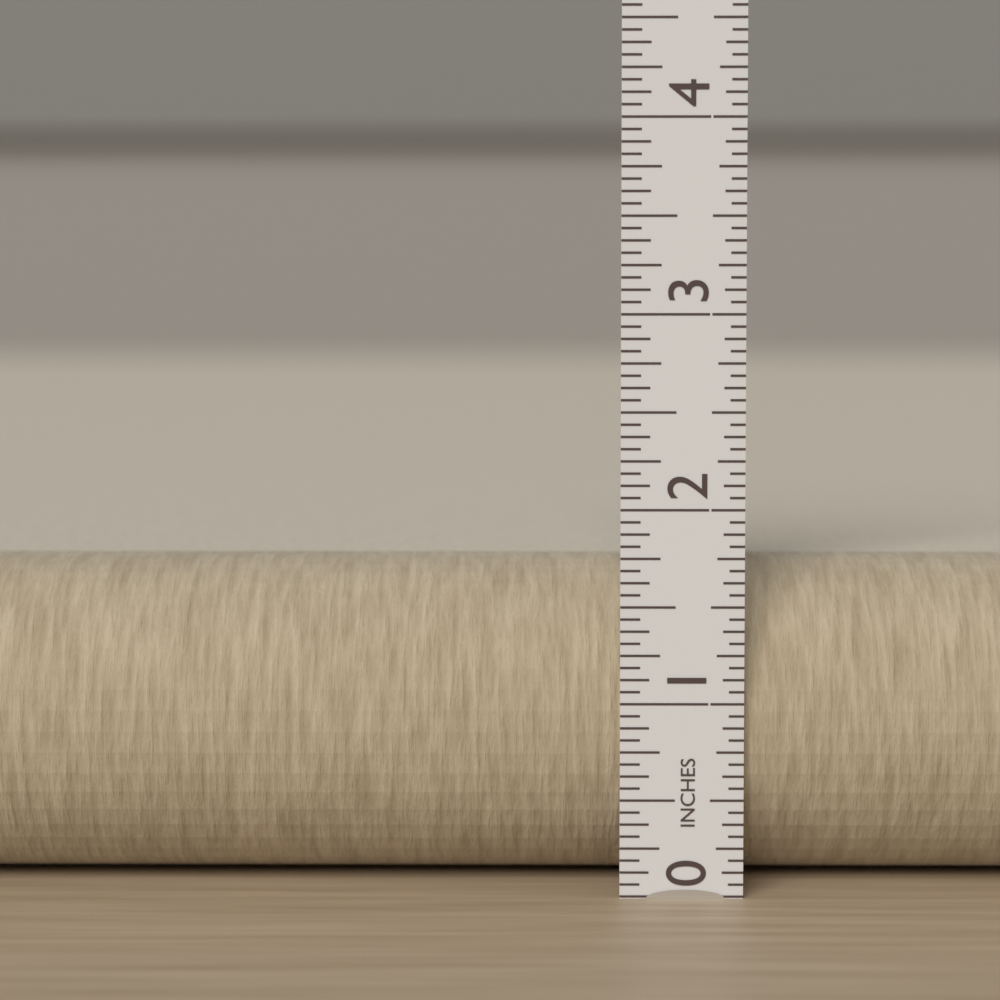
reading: 1.6875 in
